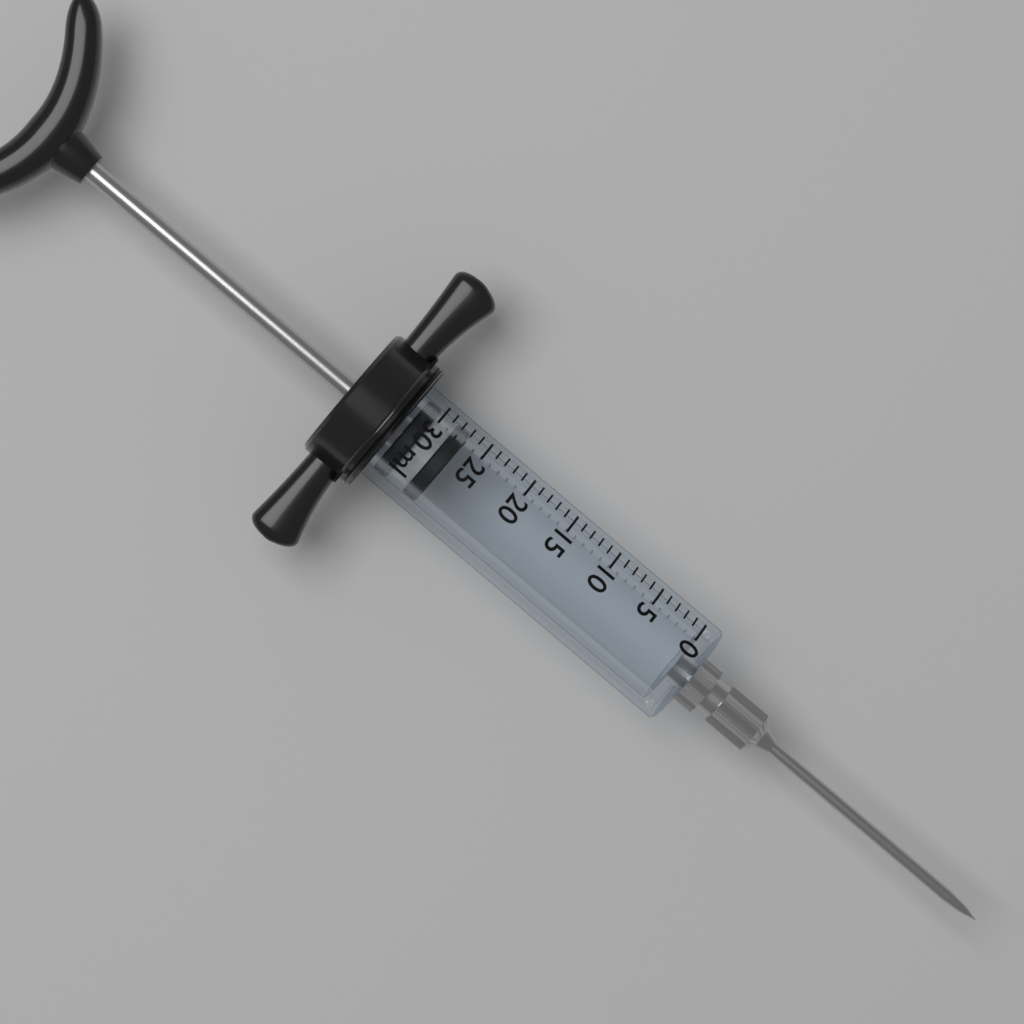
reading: 27 ml
